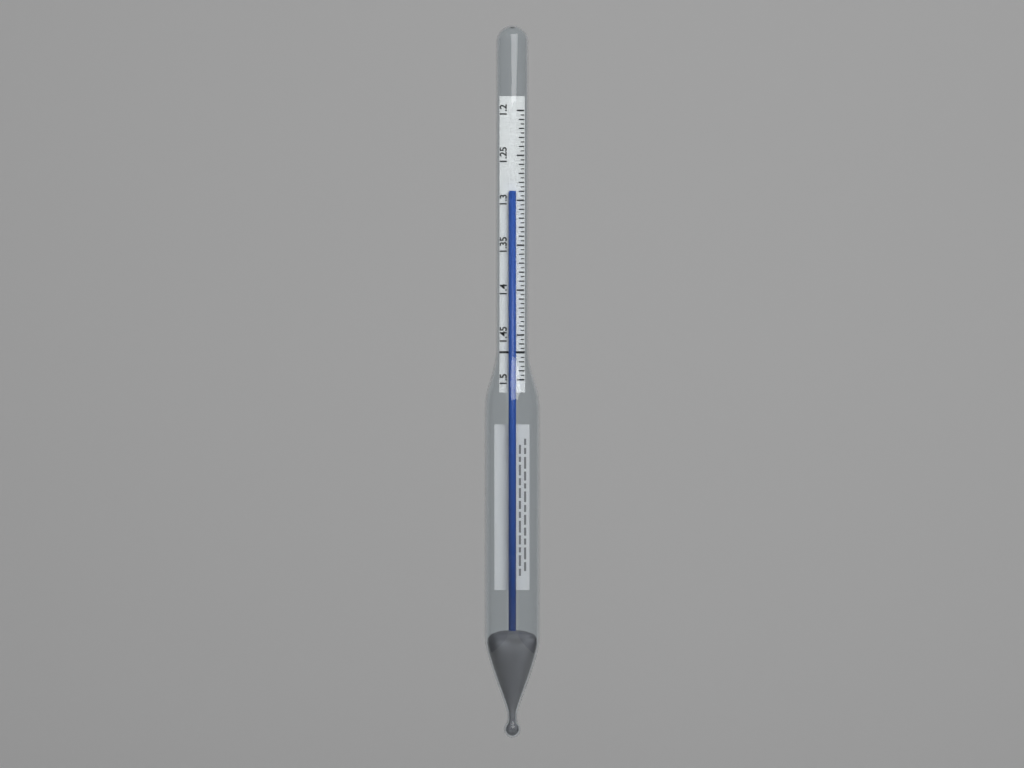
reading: 1.290 (no unit)
